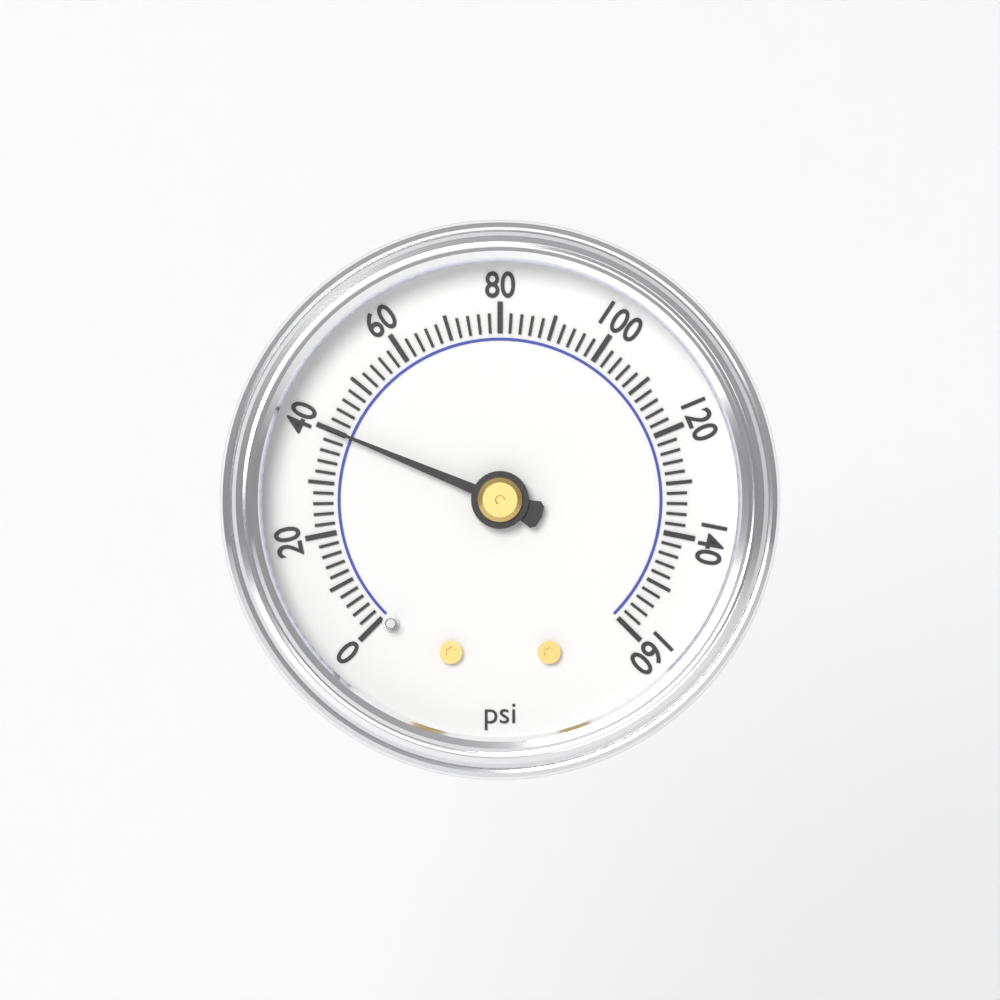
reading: 40 psi
